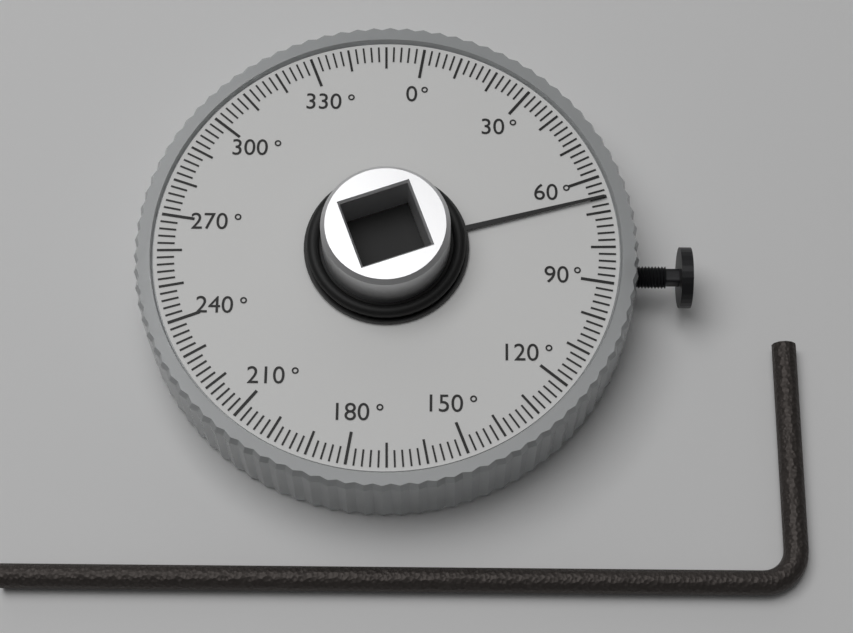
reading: 66 °
